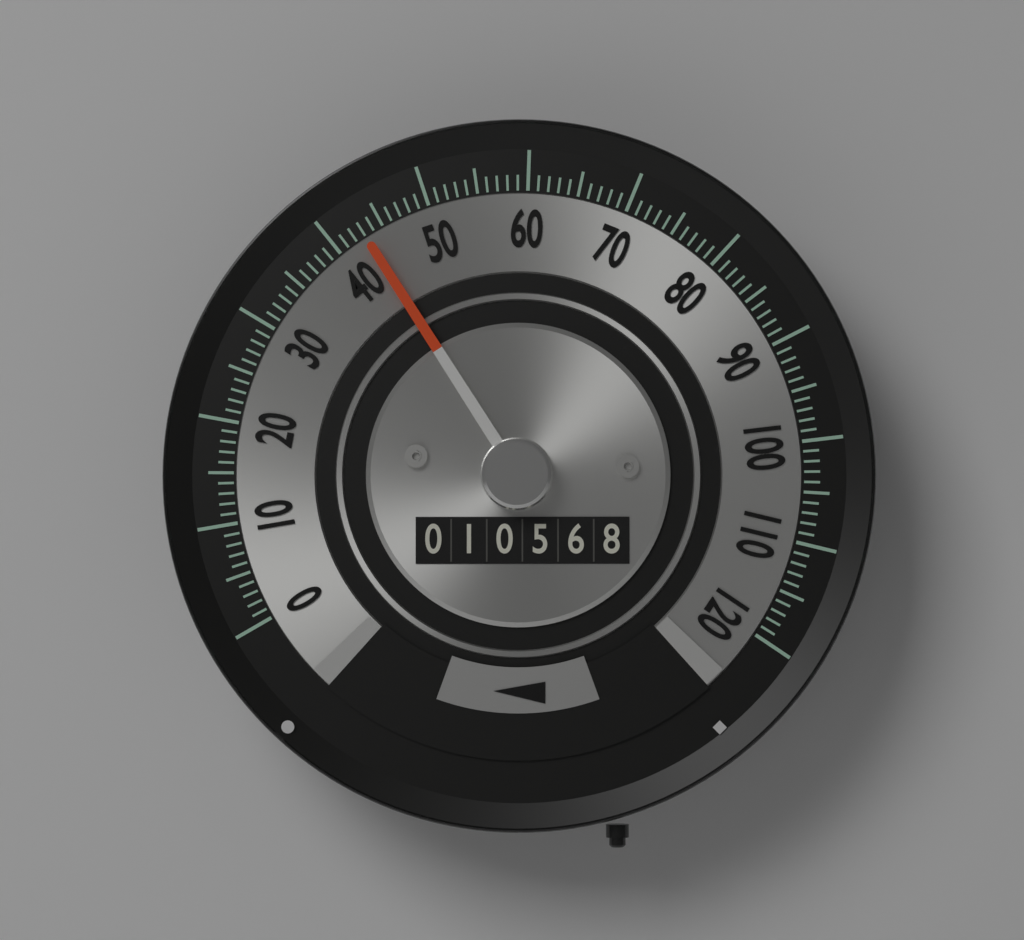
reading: 43 (no unit)
